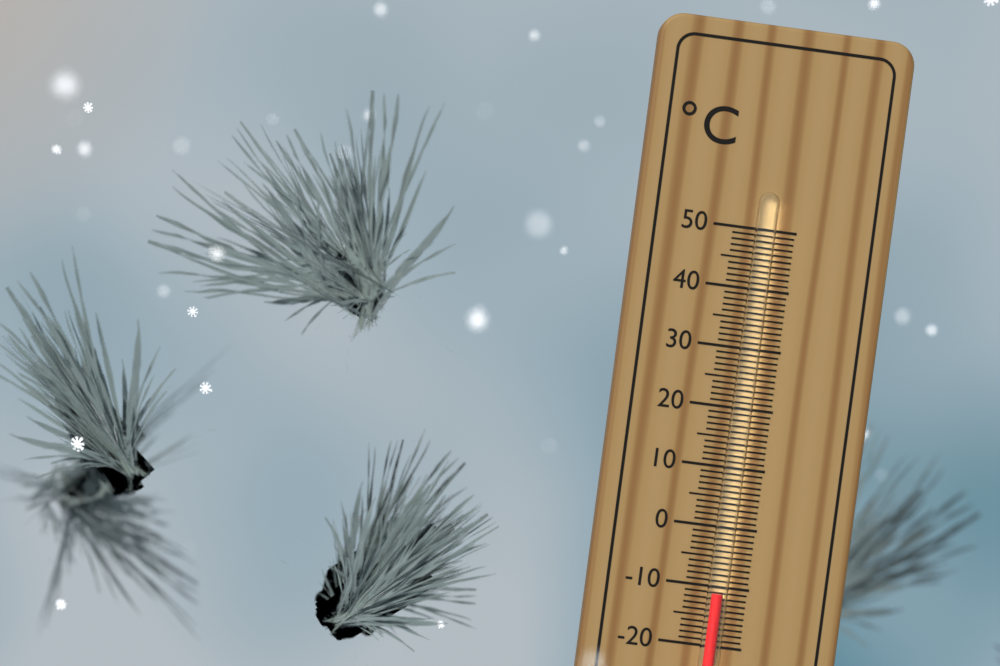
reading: -11 °C
